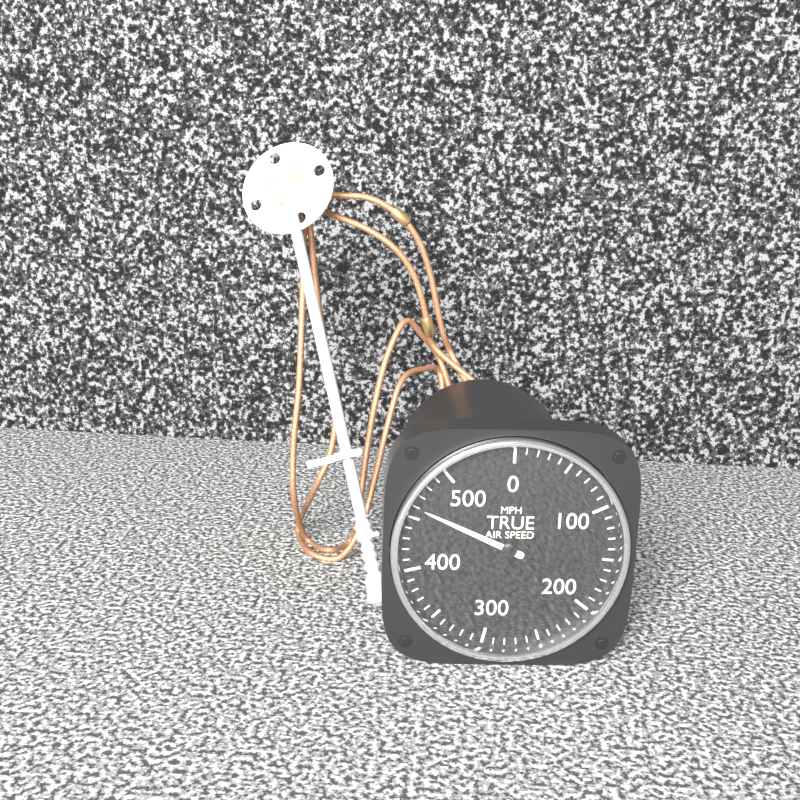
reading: 460 MPH
